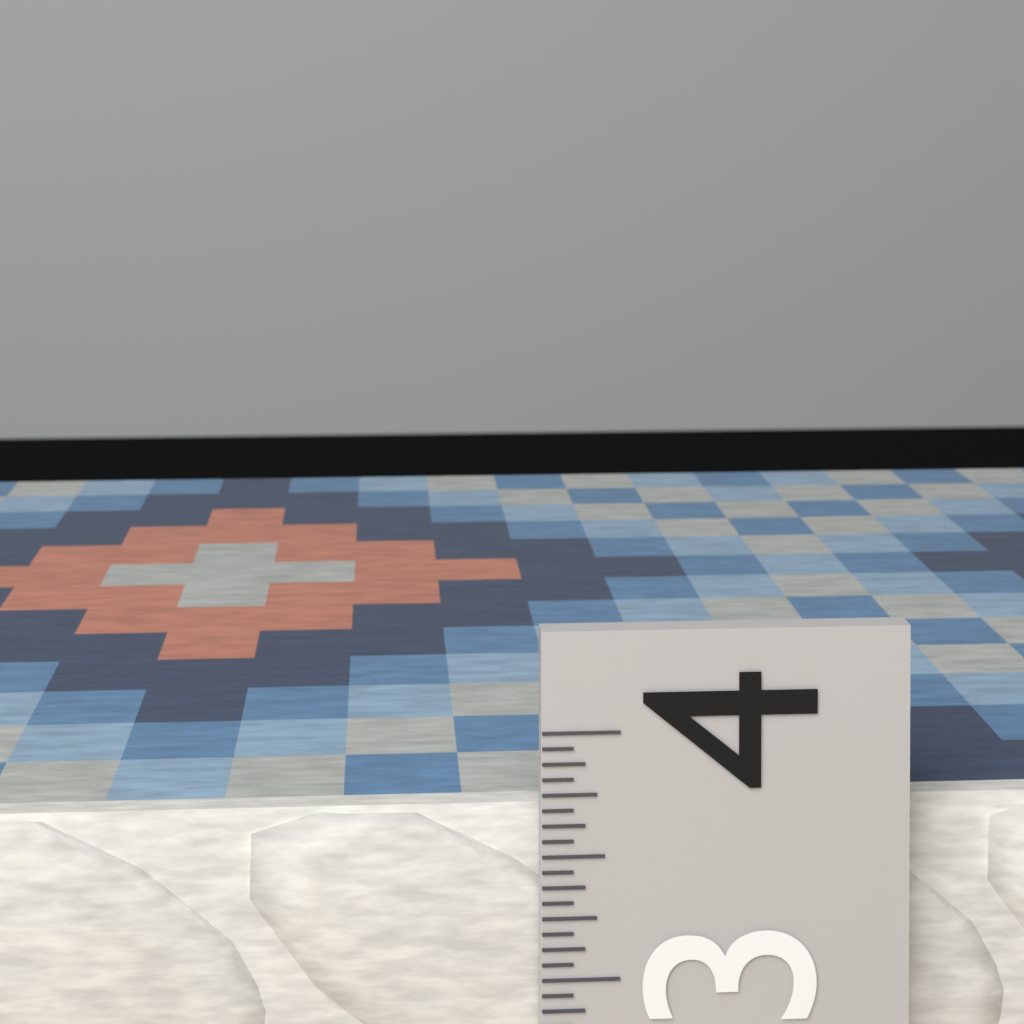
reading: 3.6250 (no unit)
